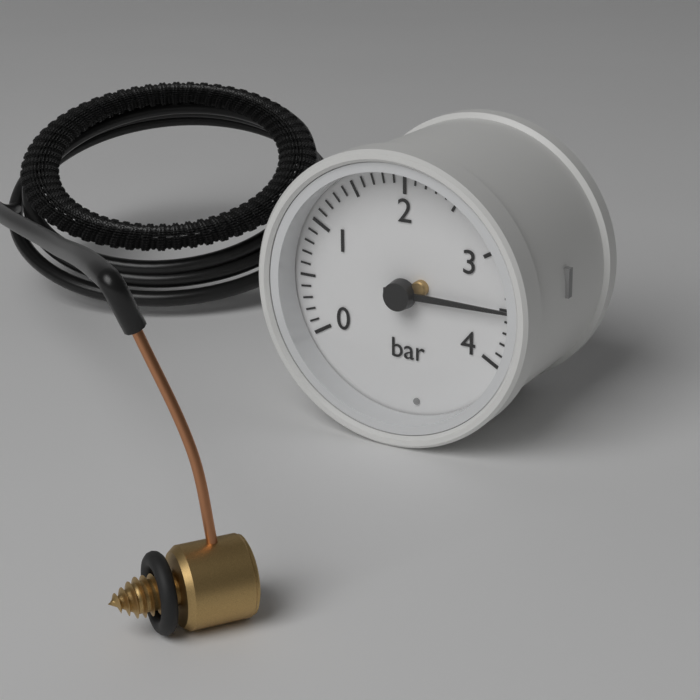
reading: 3.5 bar
